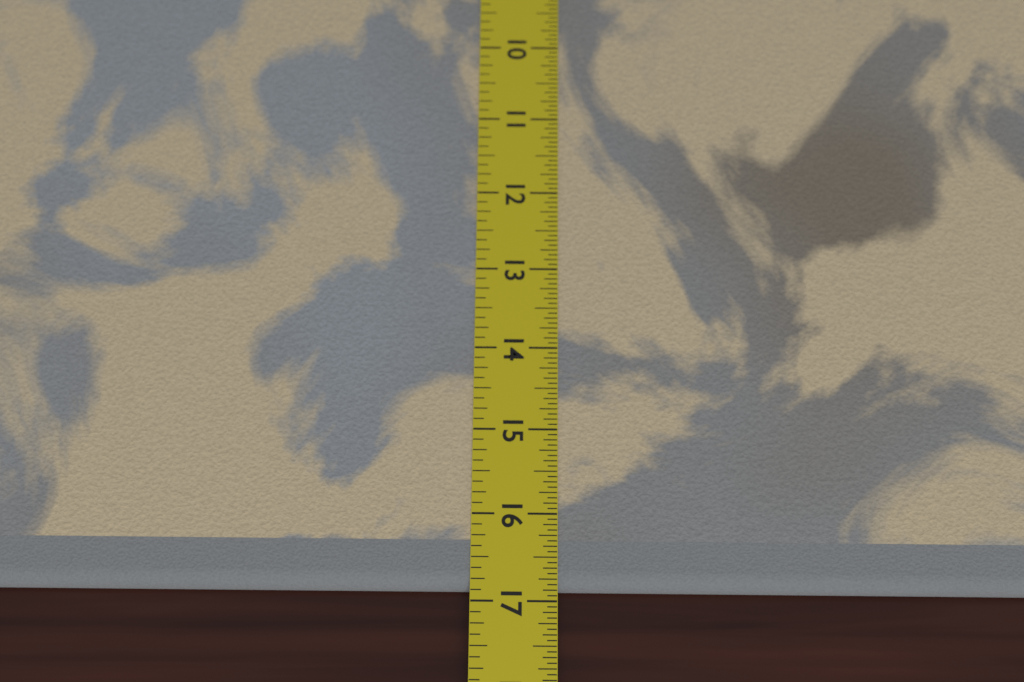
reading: 16.8750 in
